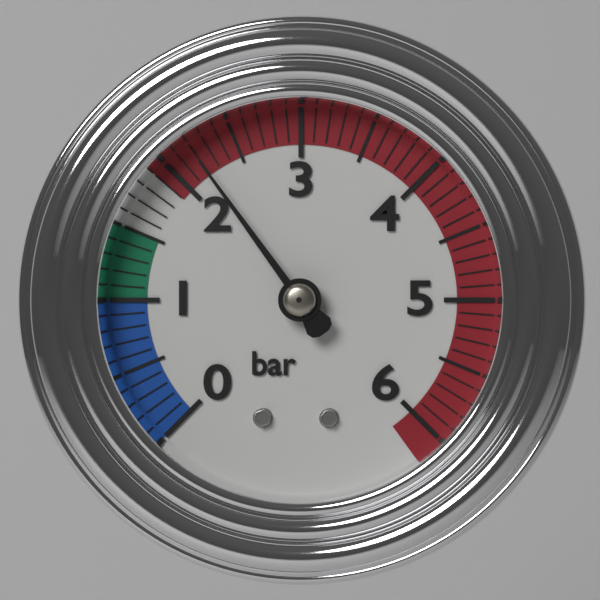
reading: 2.2 bar
